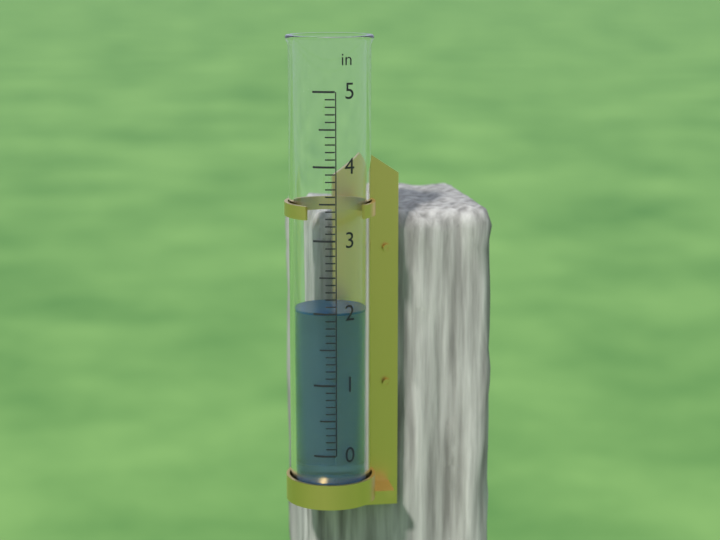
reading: 2.0 in
